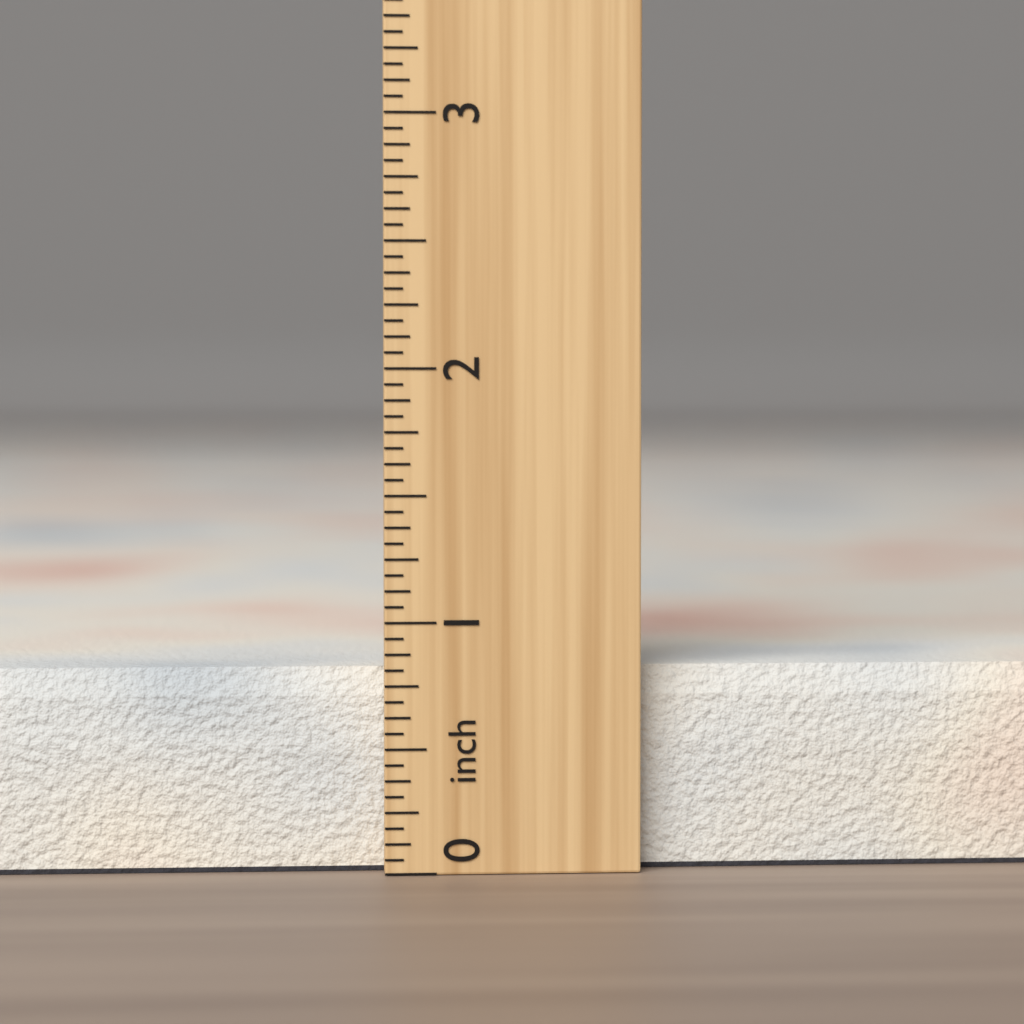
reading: 0.8125 inch
